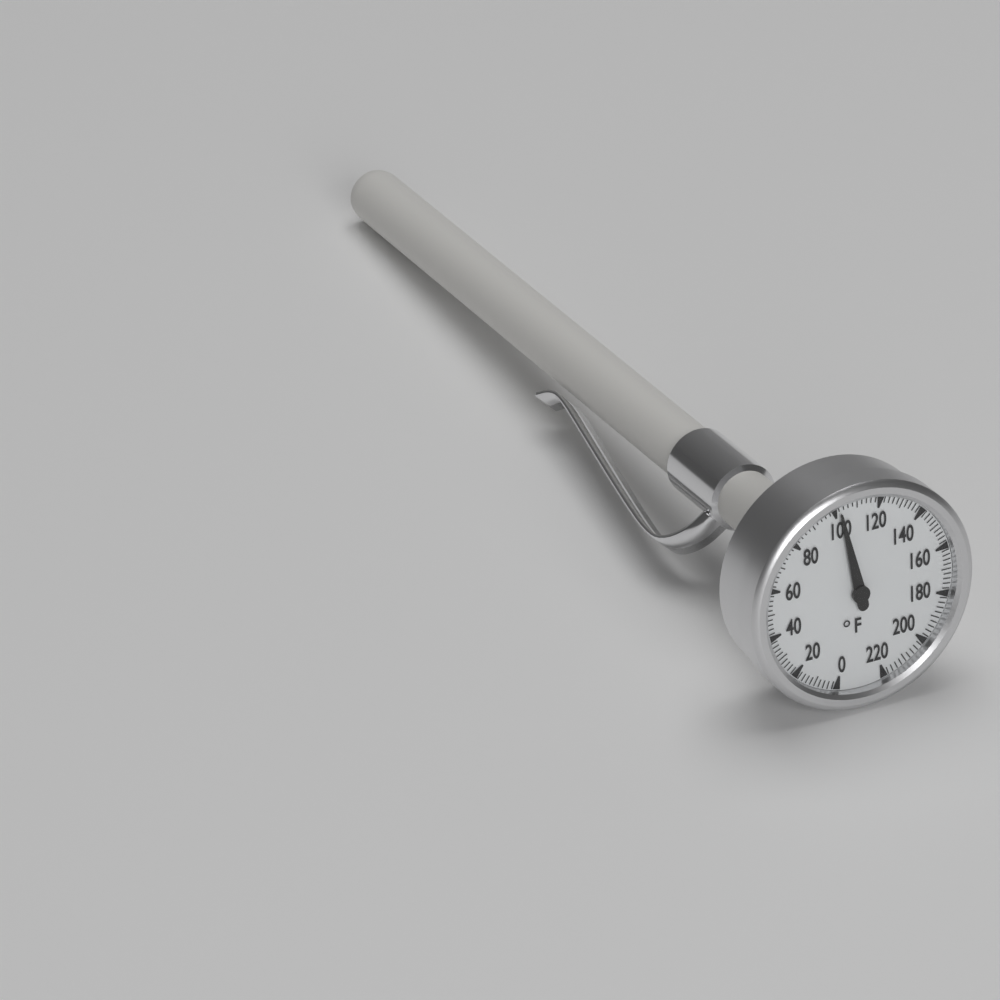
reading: 102 °F
